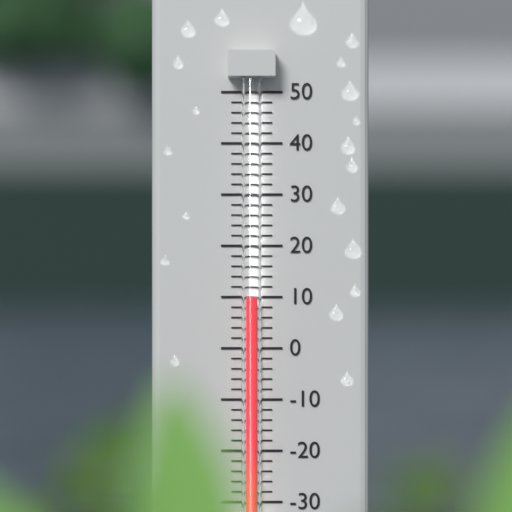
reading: 10 (no unit)
